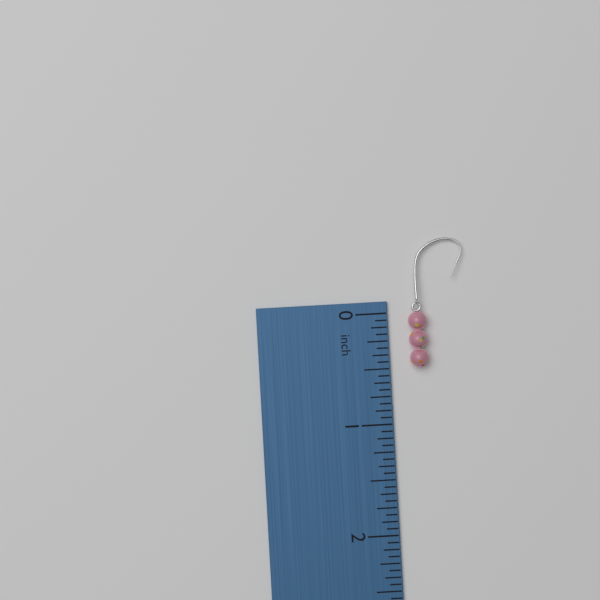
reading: 0.5000 inch
